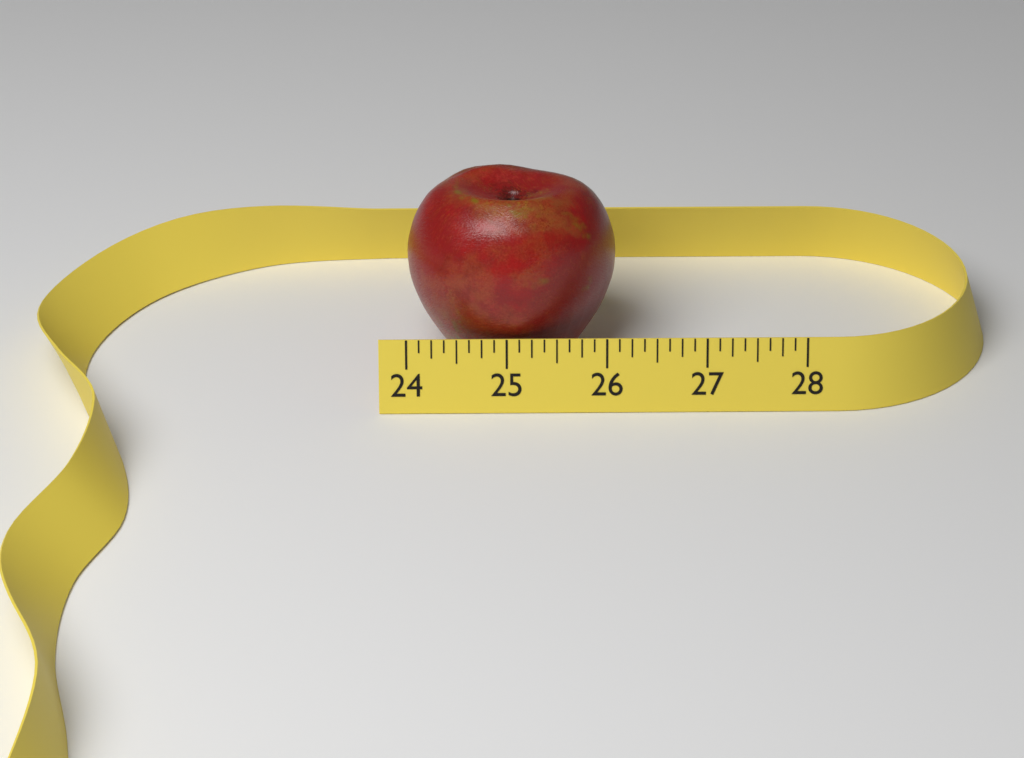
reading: 26.125 (no unit)
